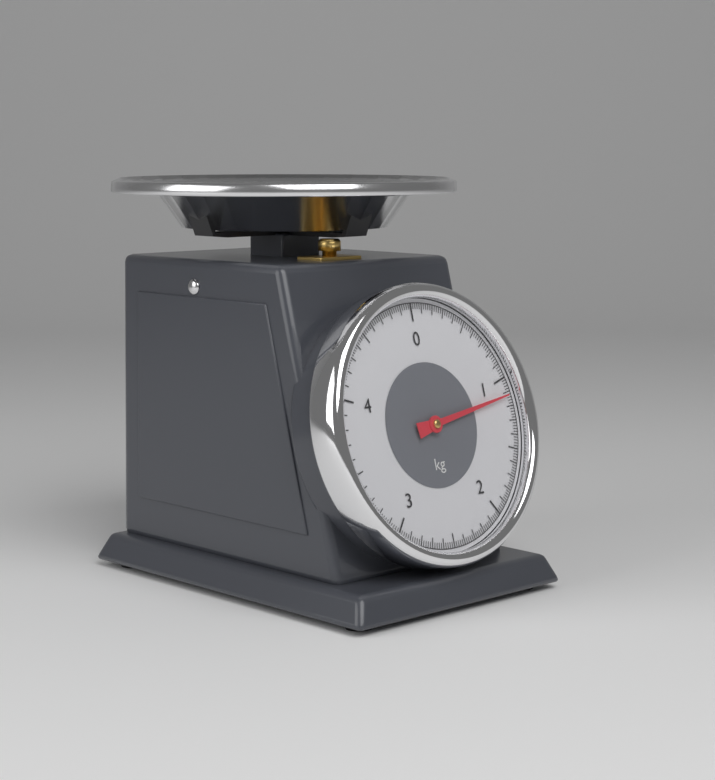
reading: 1.12 kg
